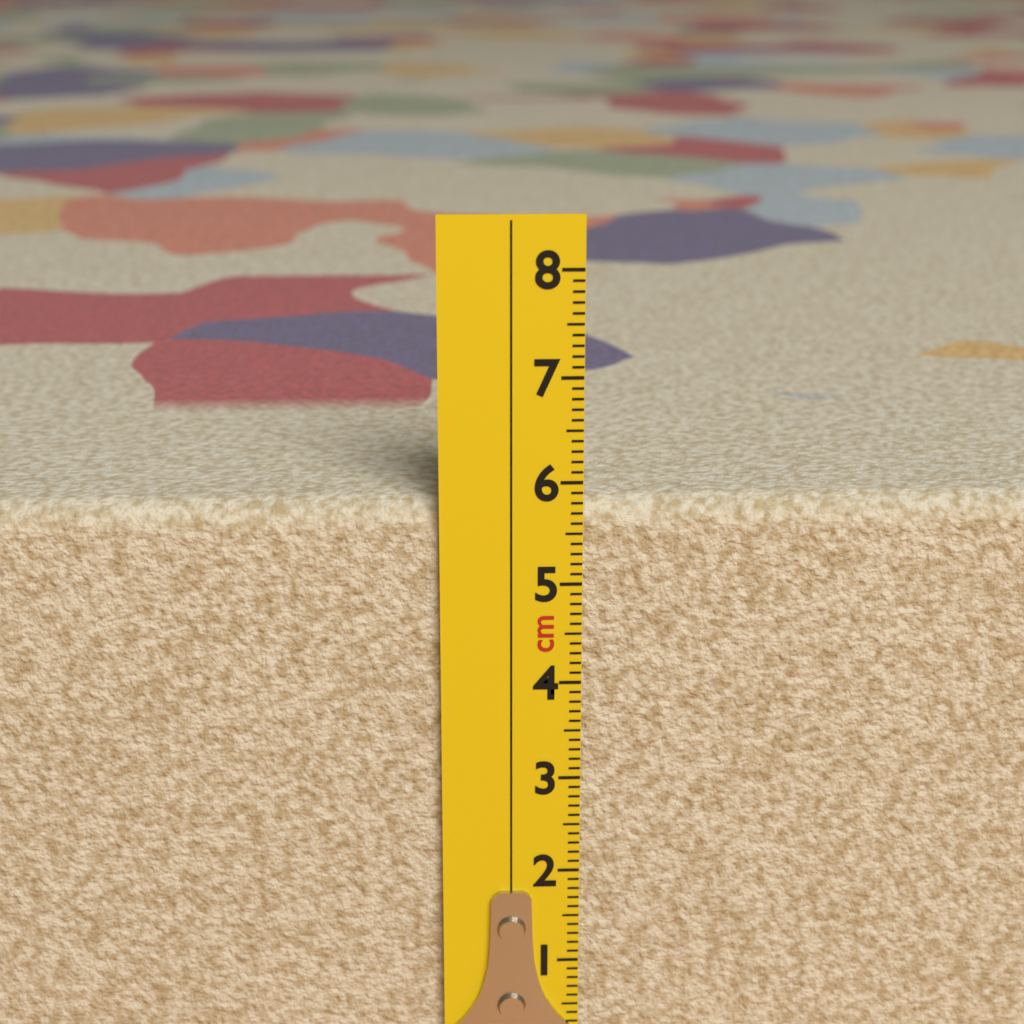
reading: 5.8 cm
